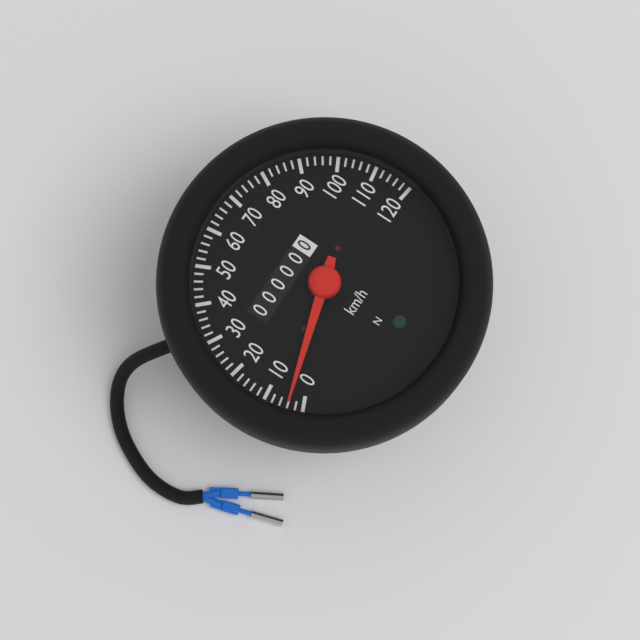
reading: 4 km/h
